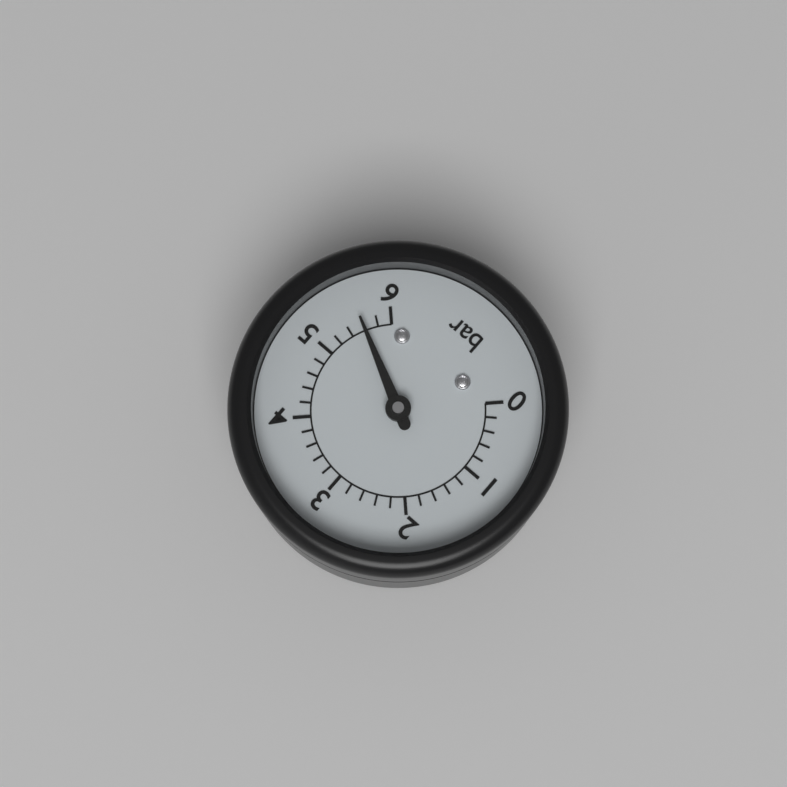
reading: 5.6 bar
